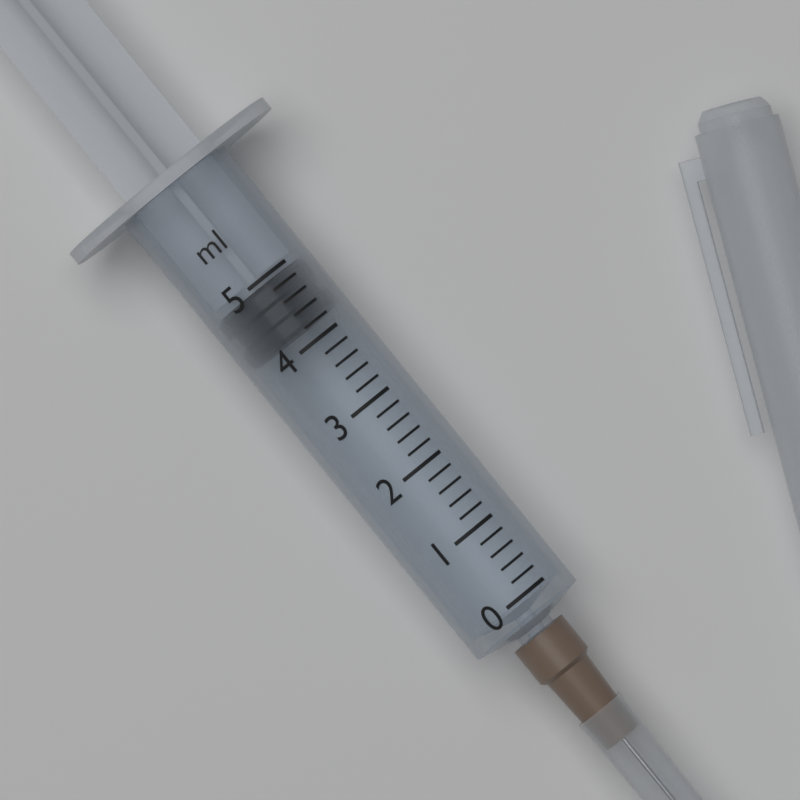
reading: 4.2 ml
